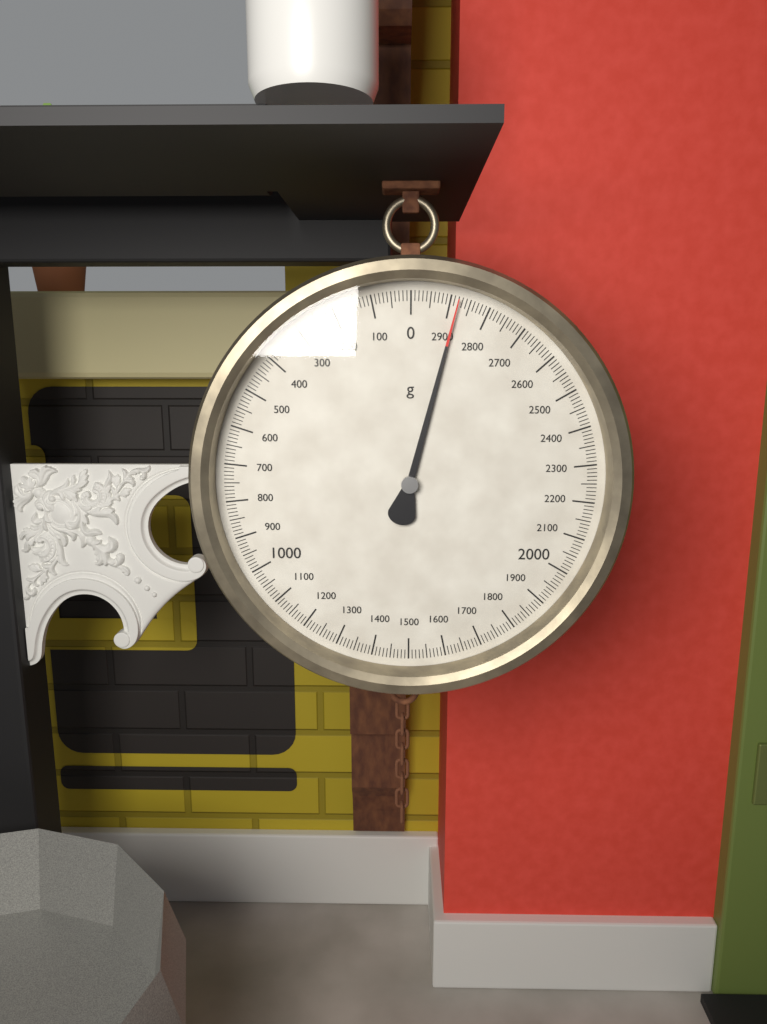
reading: 2880 g
